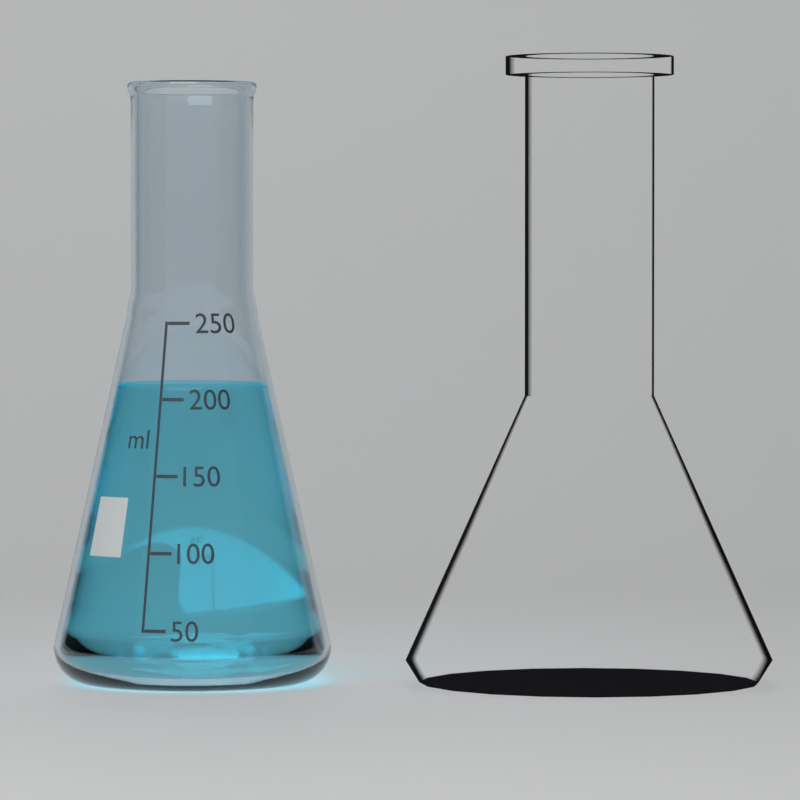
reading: 210 ml
